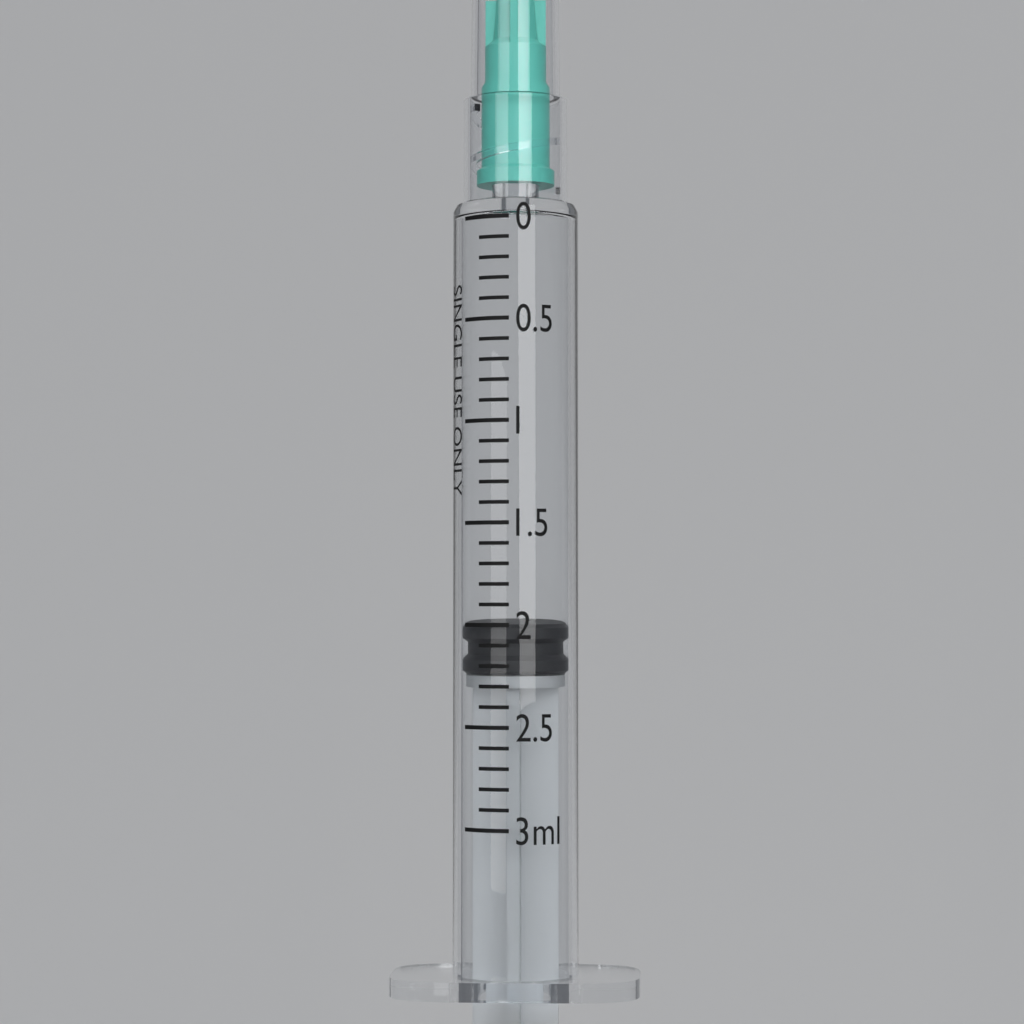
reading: 2.0 ml
